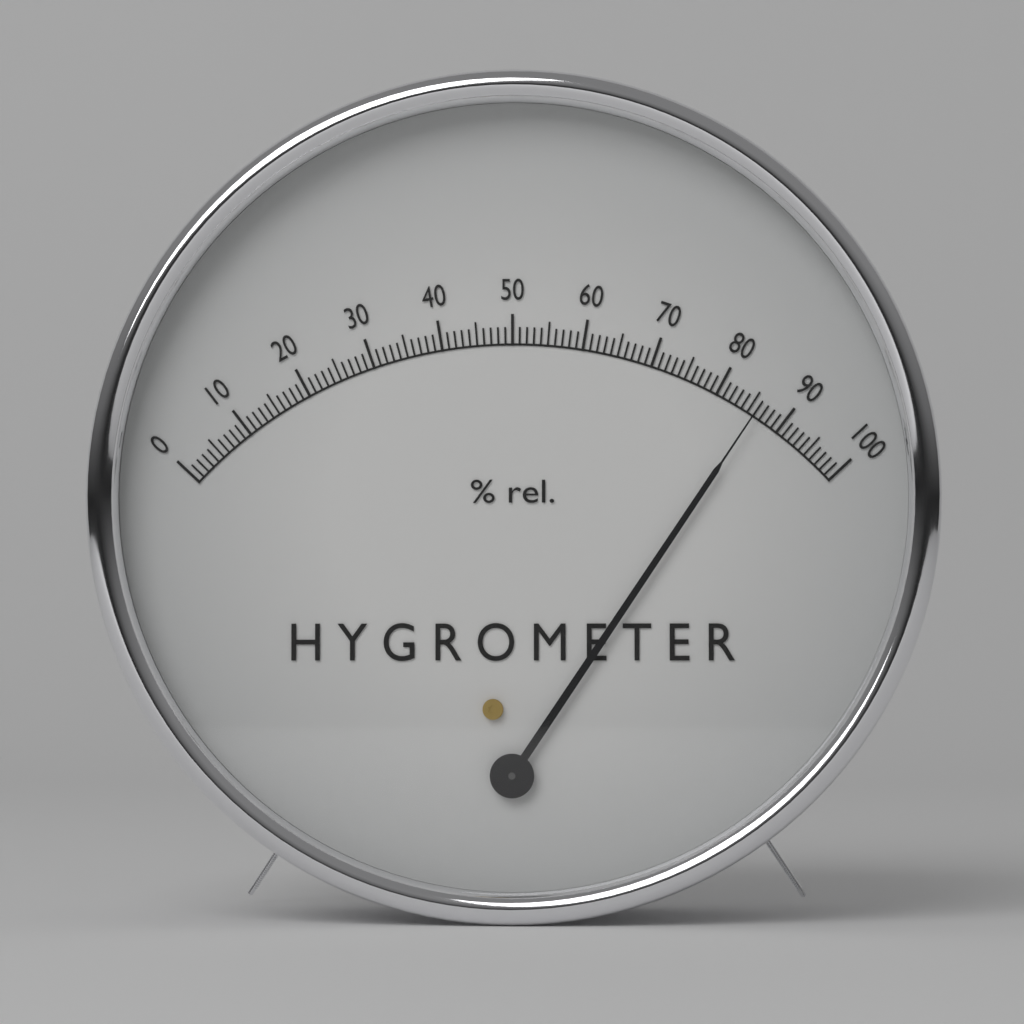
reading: 86 %
